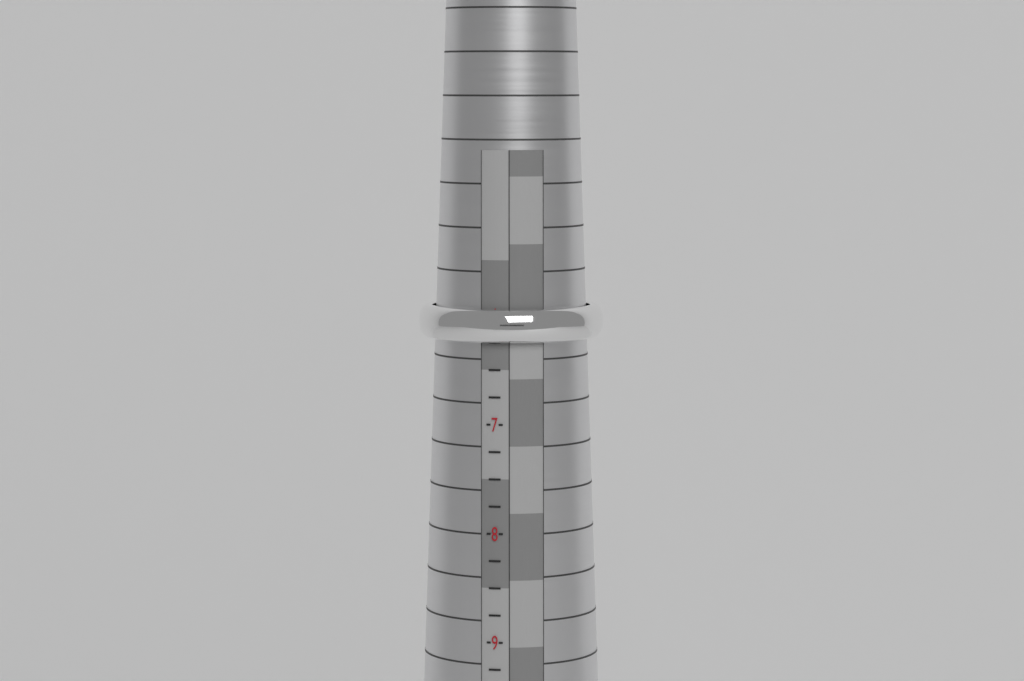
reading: 6.25 (no unit)
